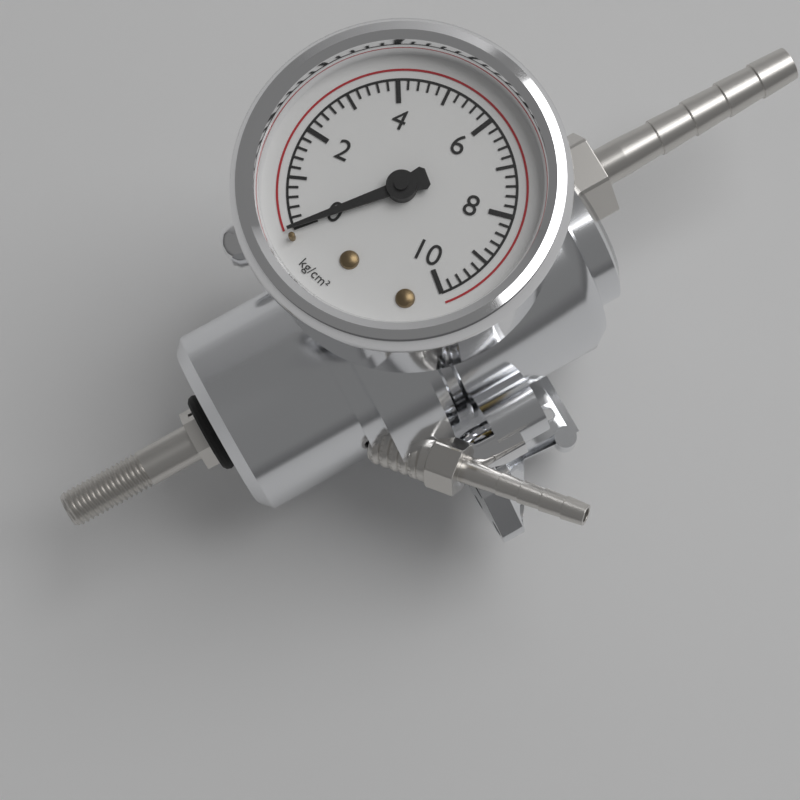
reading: 0.0 kg/cm²
